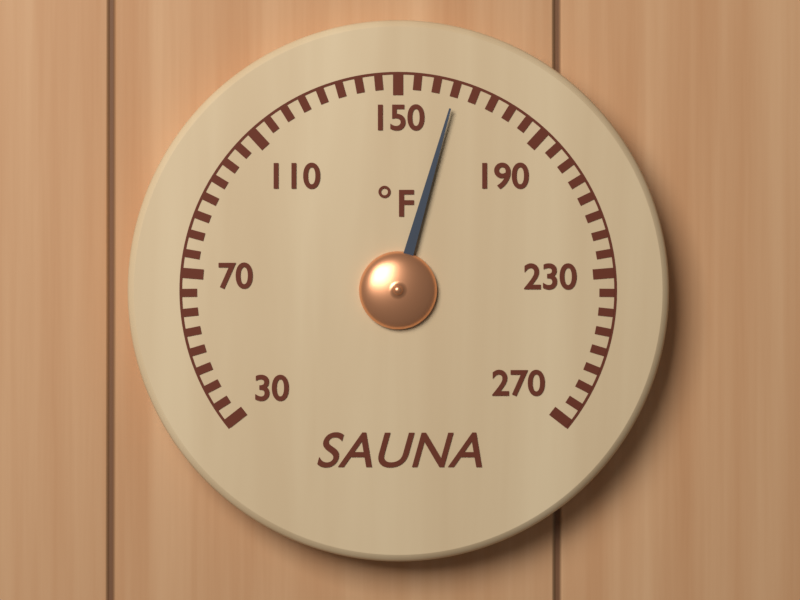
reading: 165 °F
